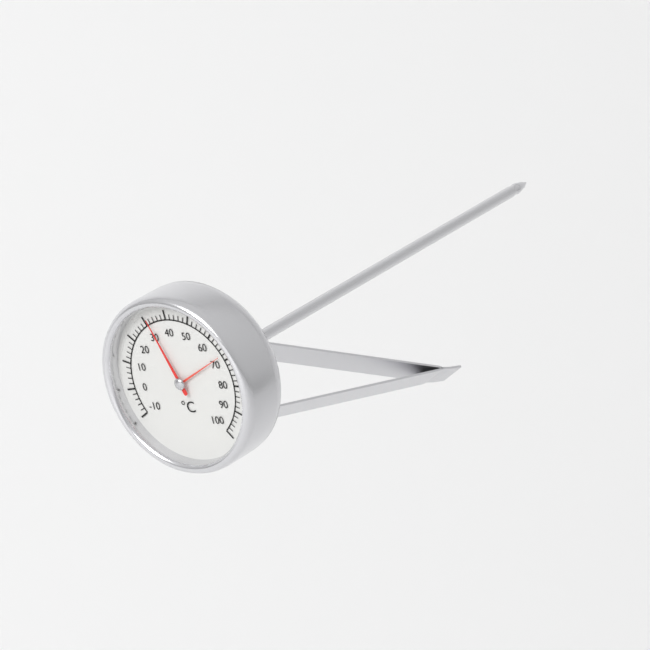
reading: 32 °C
